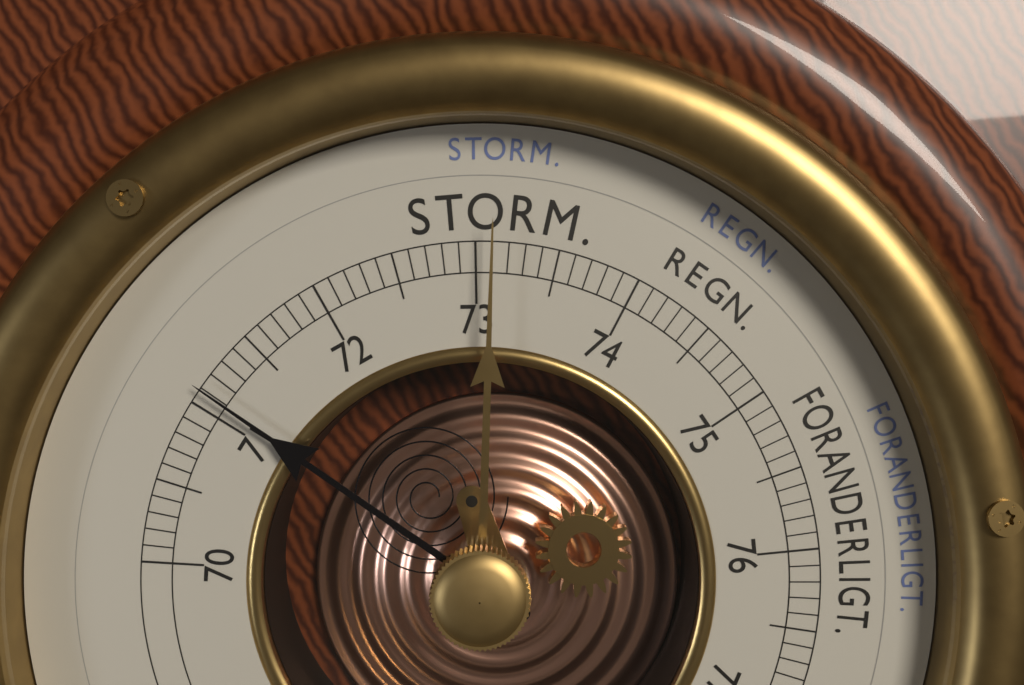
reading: 71.1 cm
